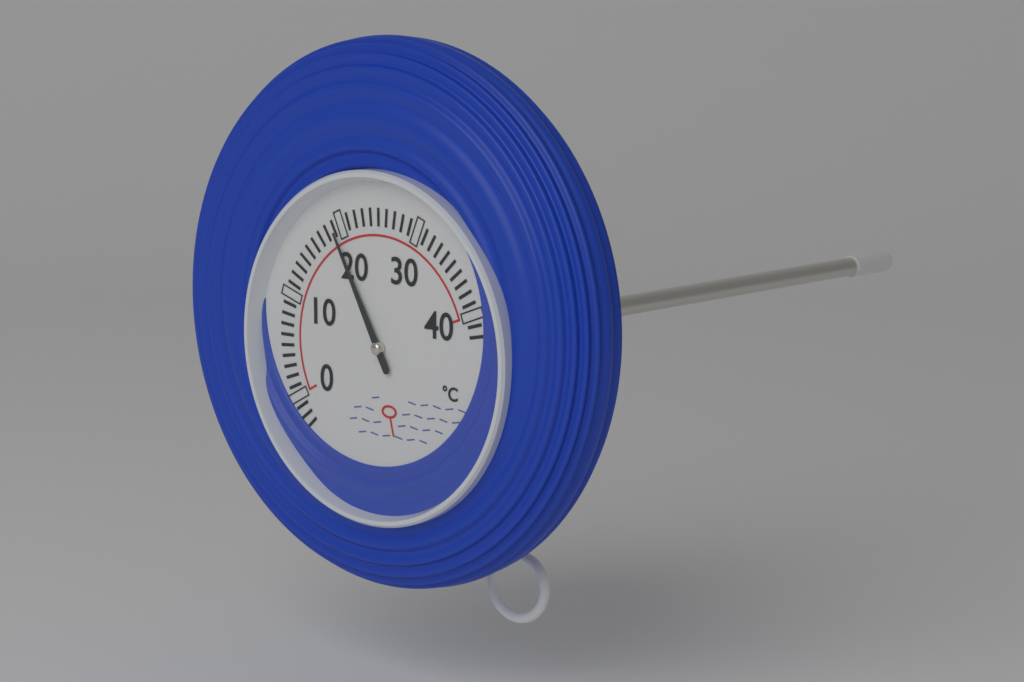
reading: 19 °C
